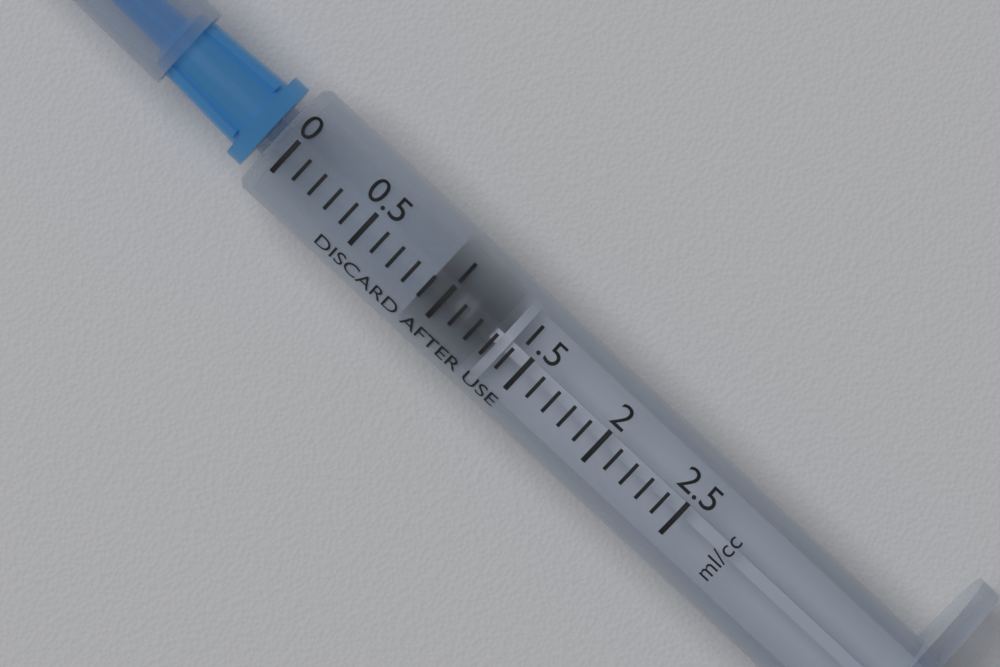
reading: 0.9 ml
